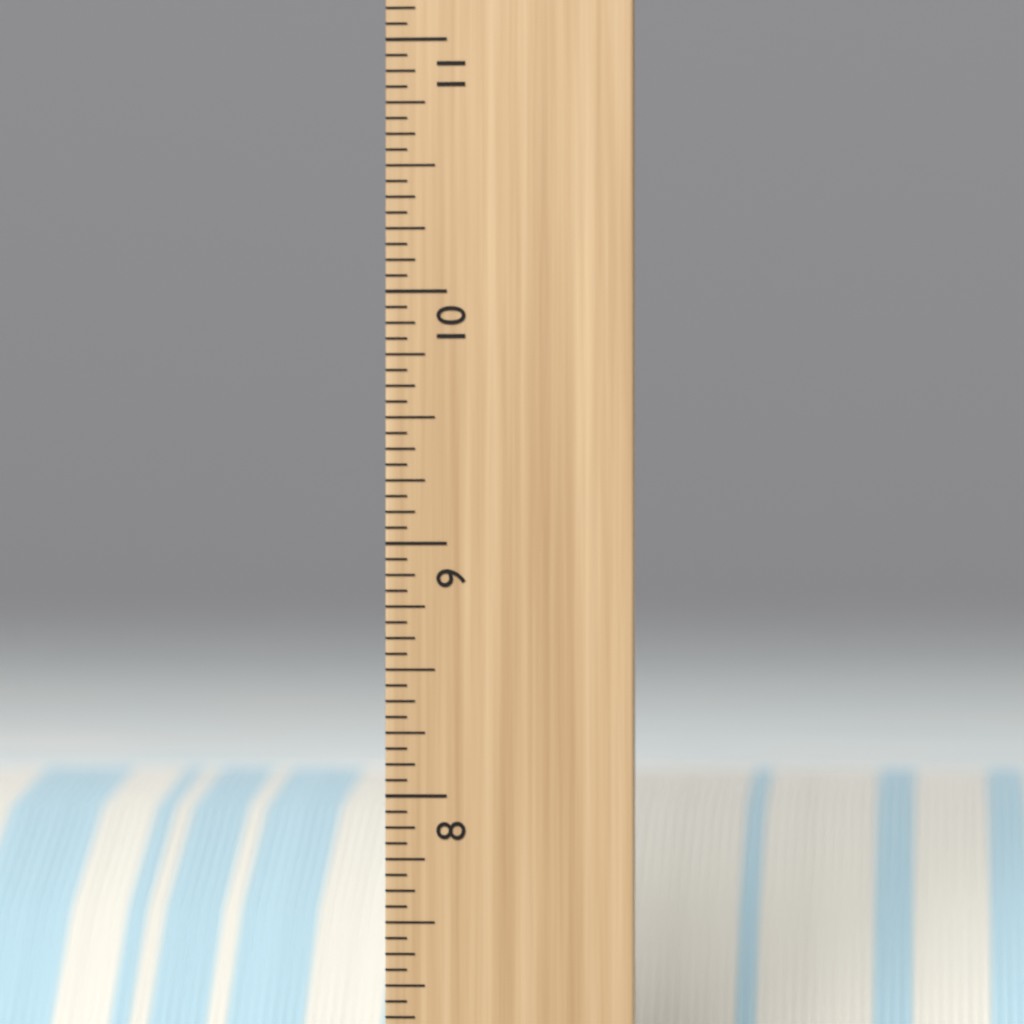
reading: 8.0000 inch
